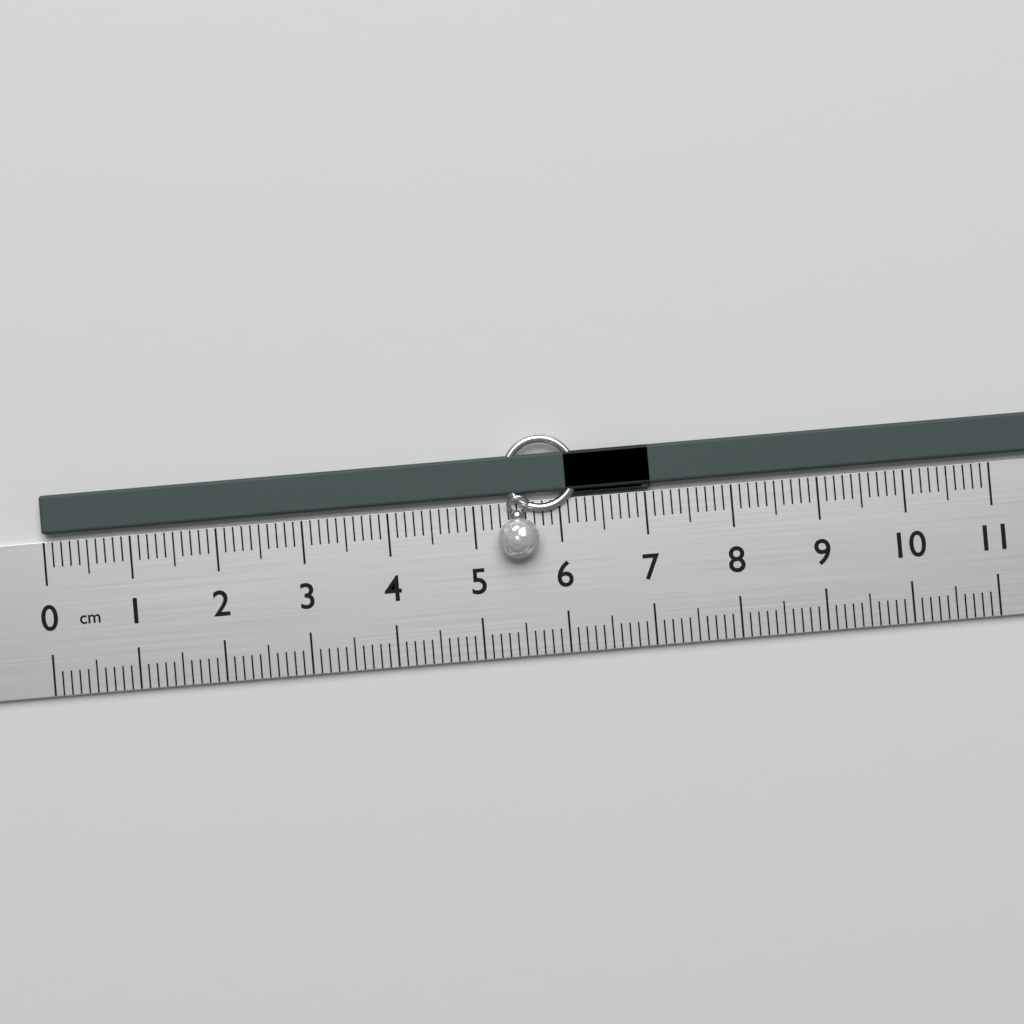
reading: 7.1 cm
